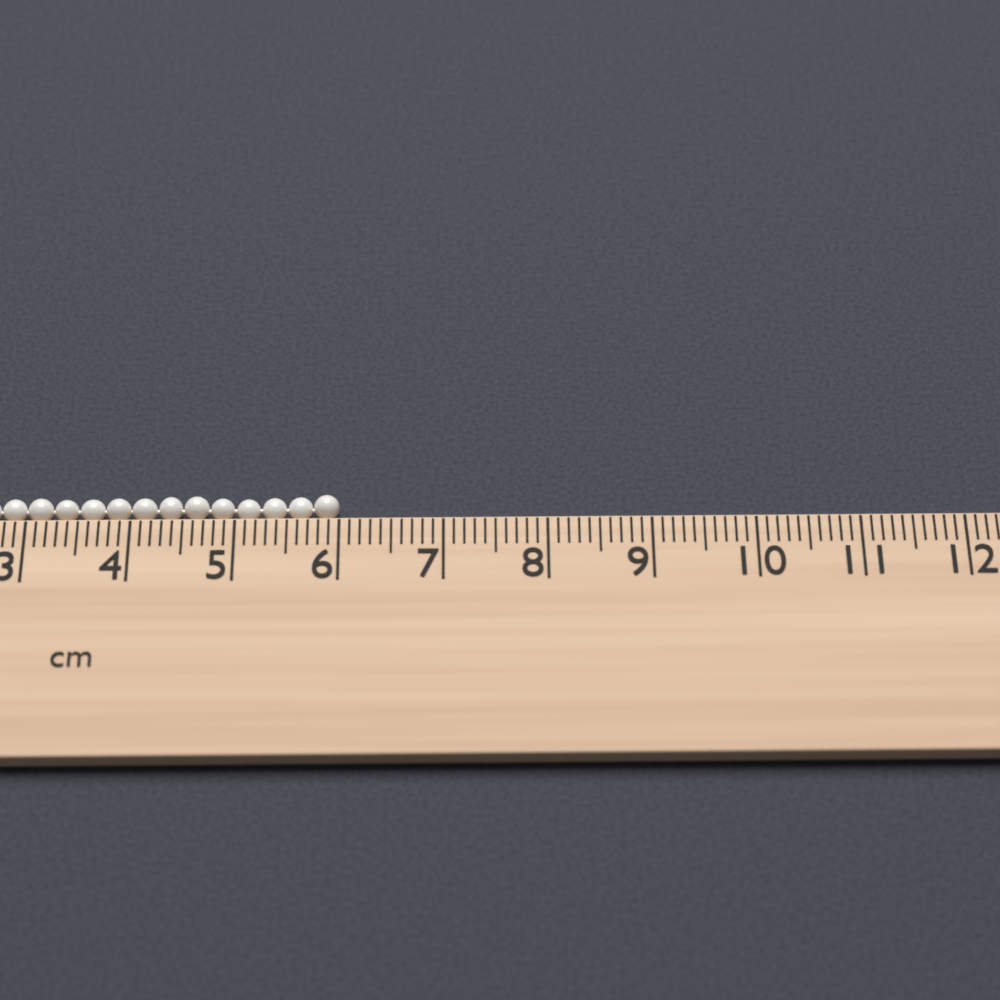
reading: 6.0 cm
